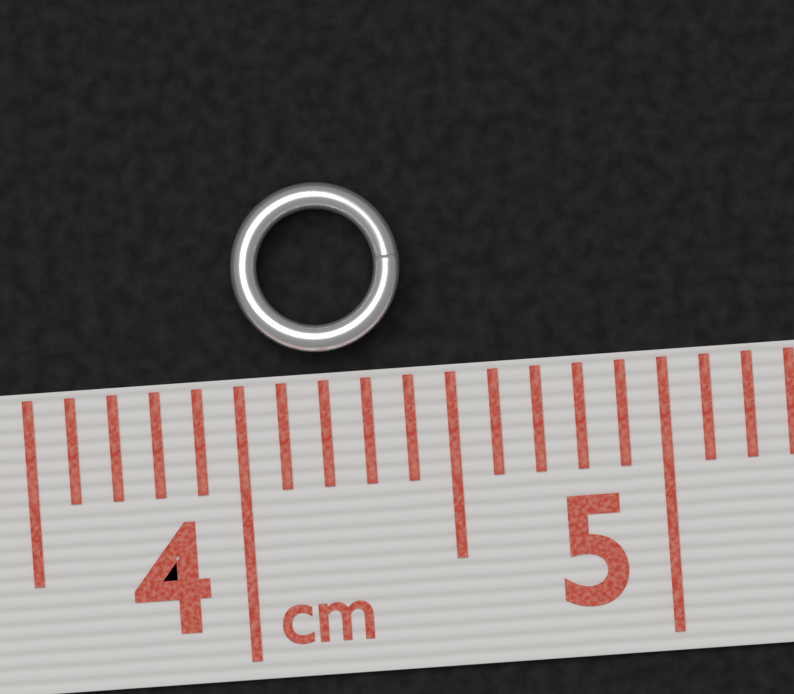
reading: 4.4 cm
